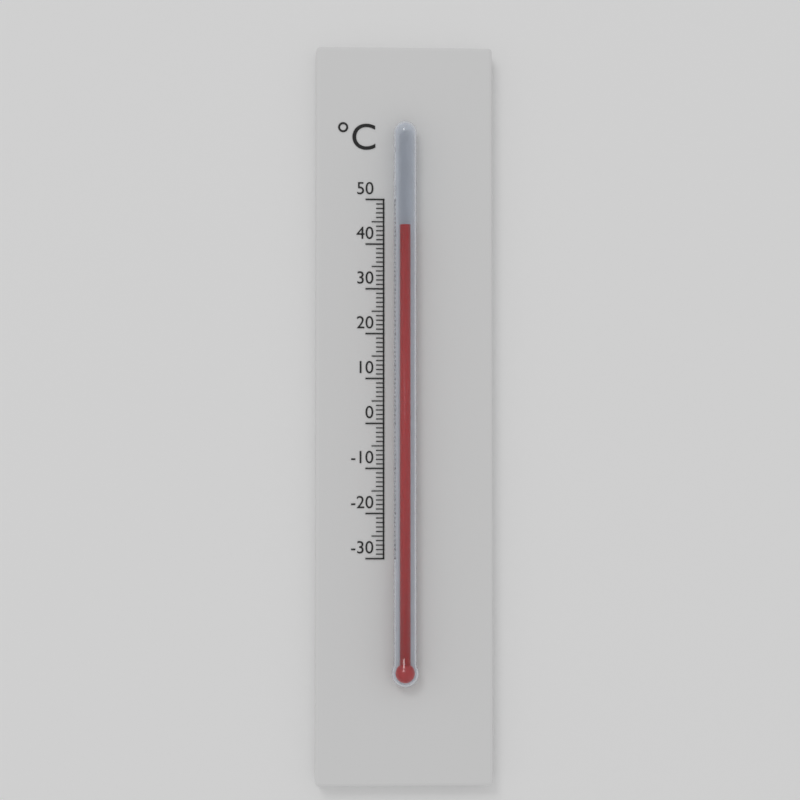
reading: 44 °C
